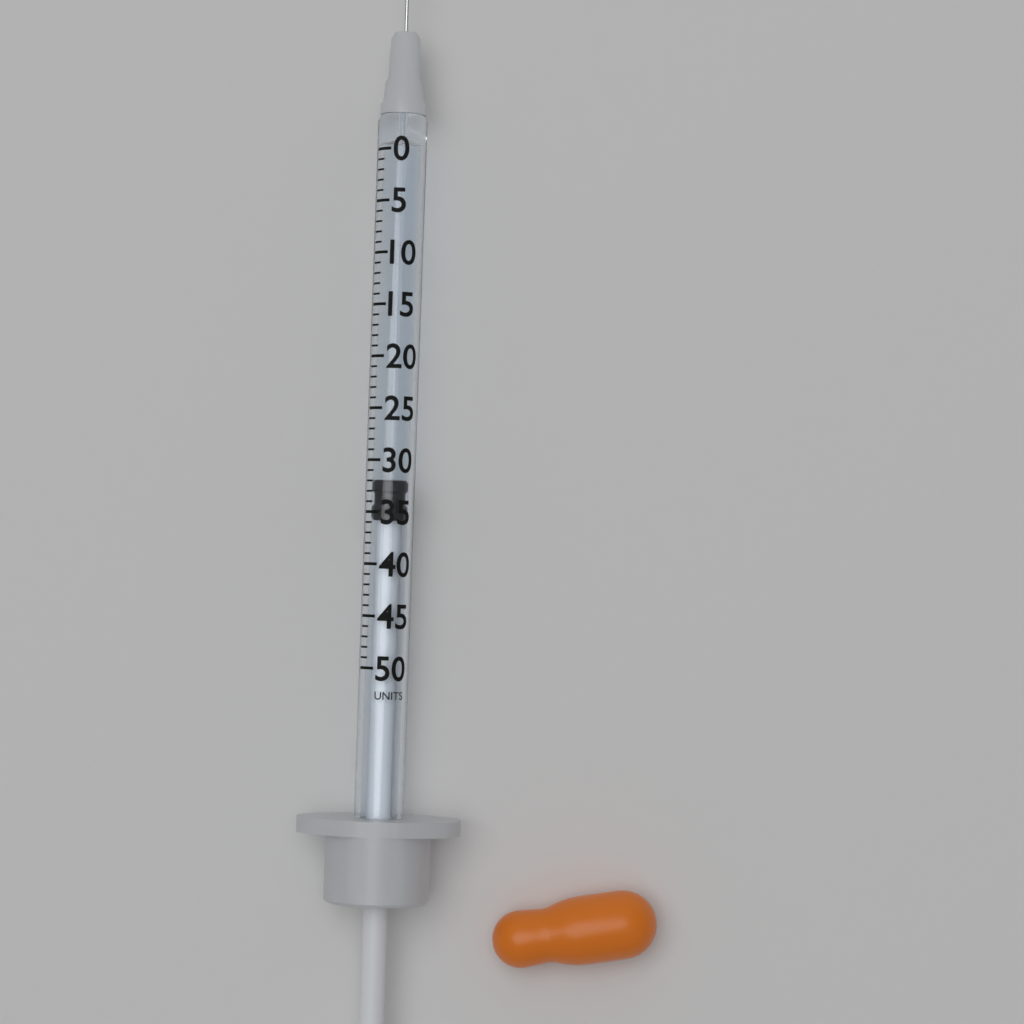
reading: 32 units
